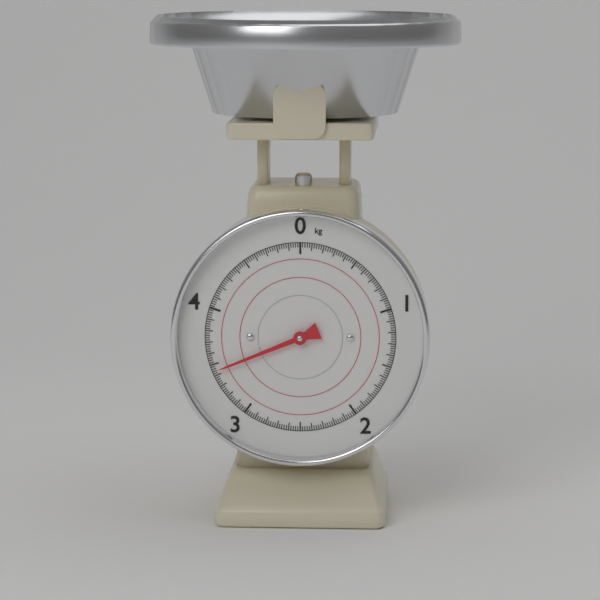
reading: 3.44 kg
